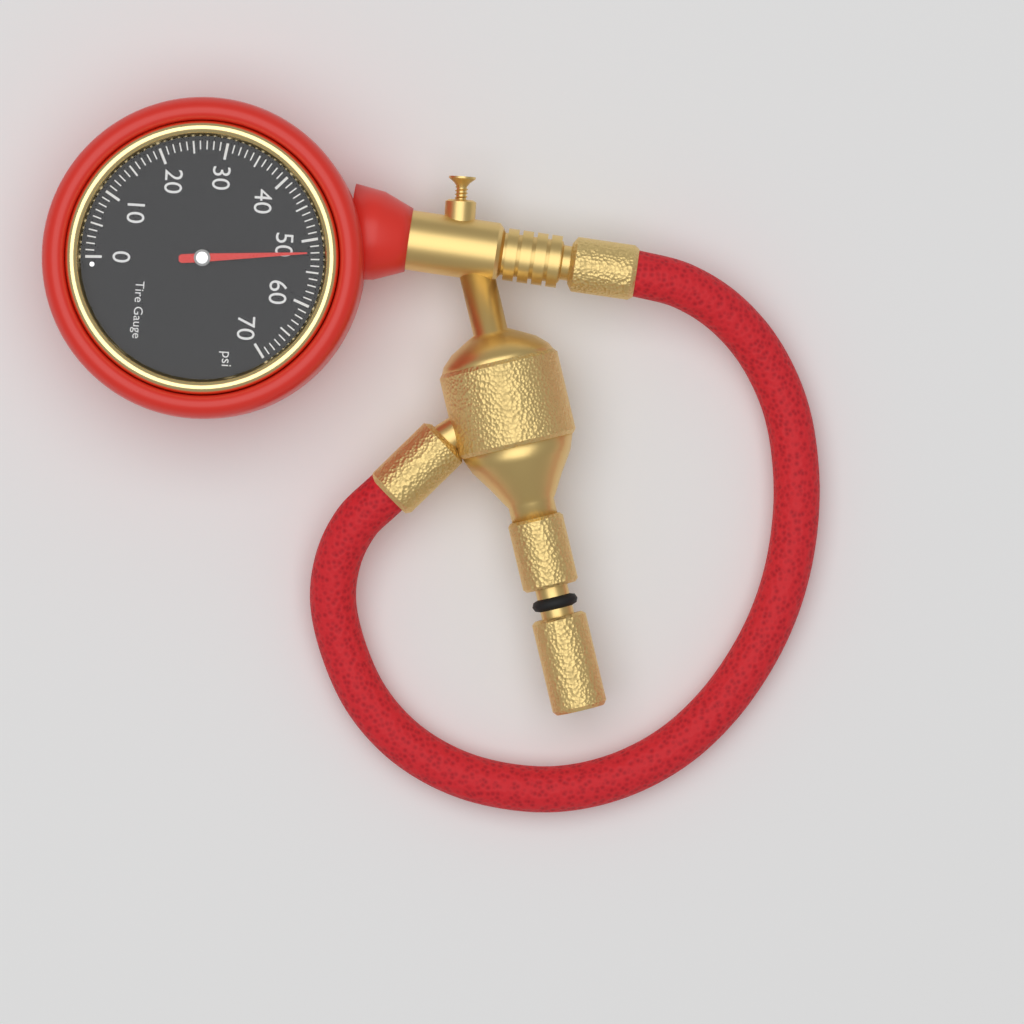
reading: 52 psi
